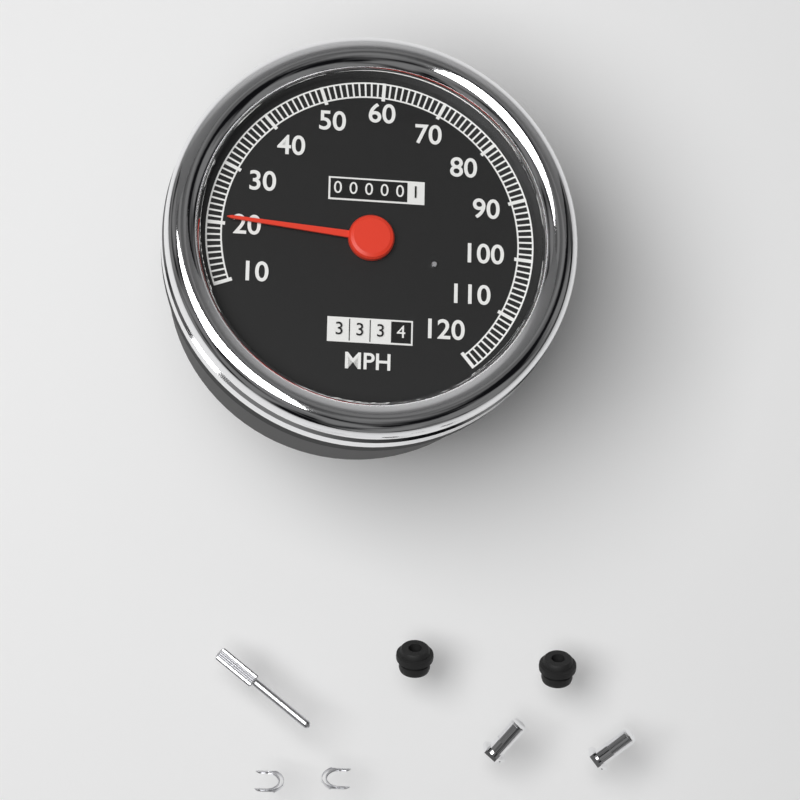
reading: 21 MPH
